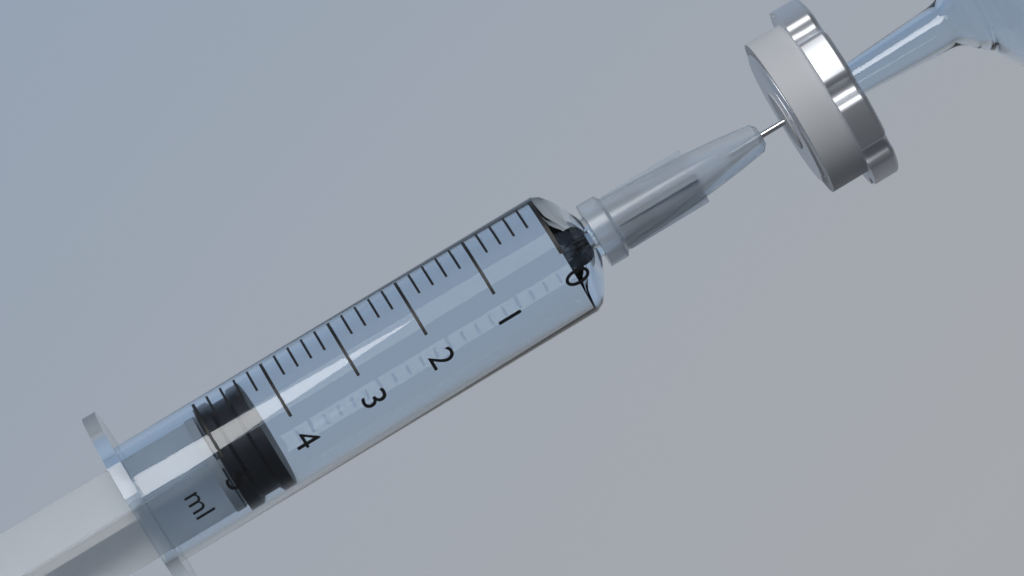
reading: 4.4 ml
